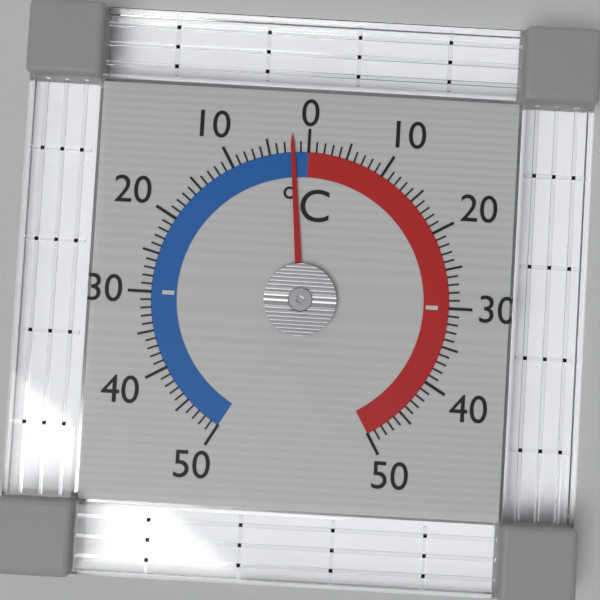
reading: -2 °C
